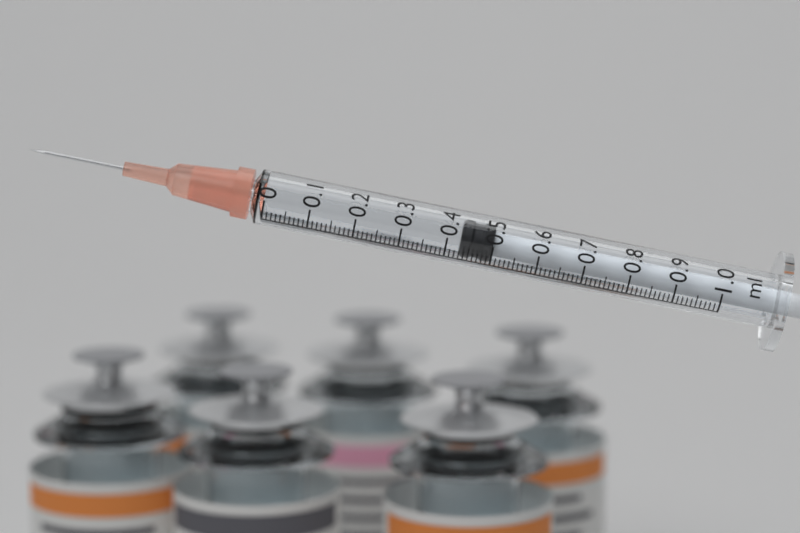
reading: 0.43 ml
